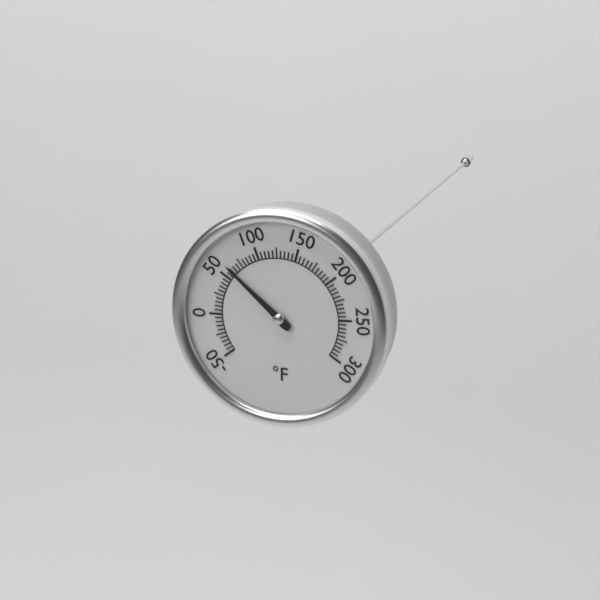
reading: 60 °F
